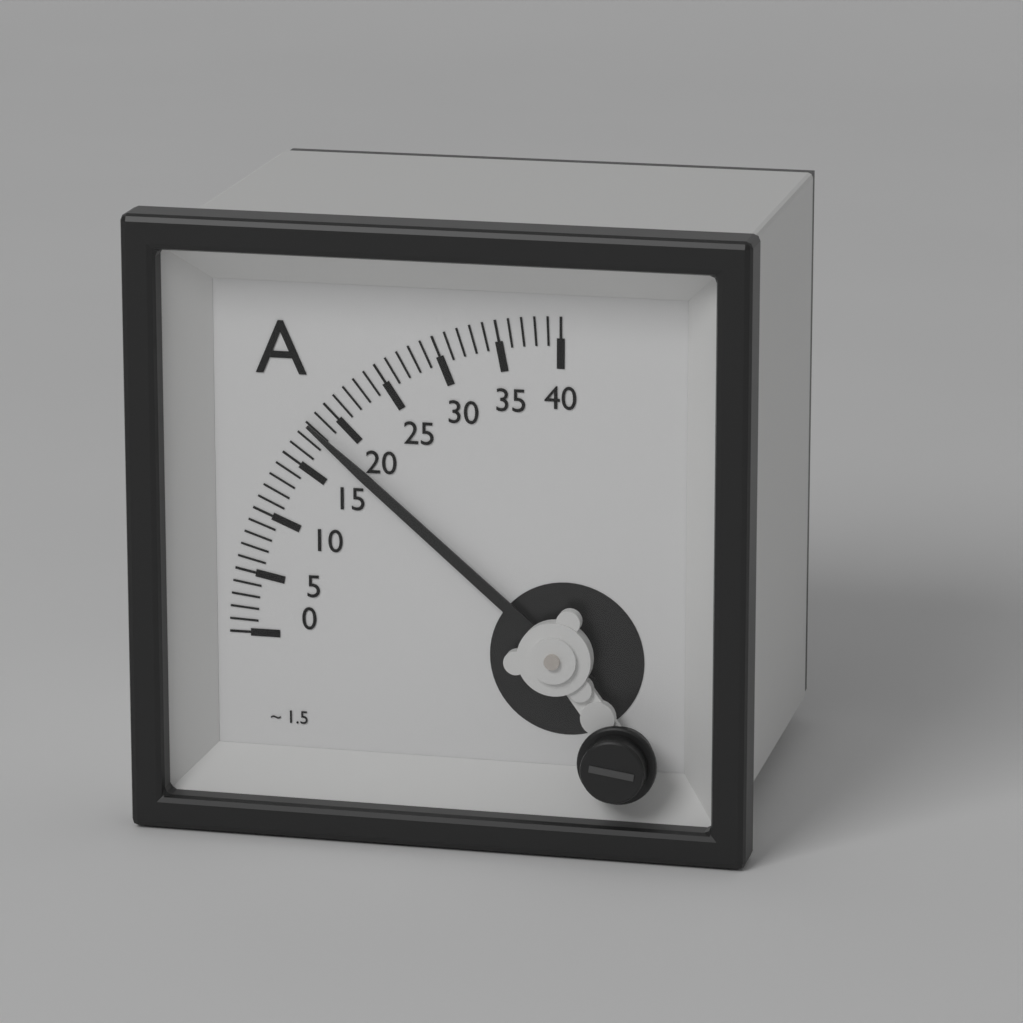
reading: 18 A
